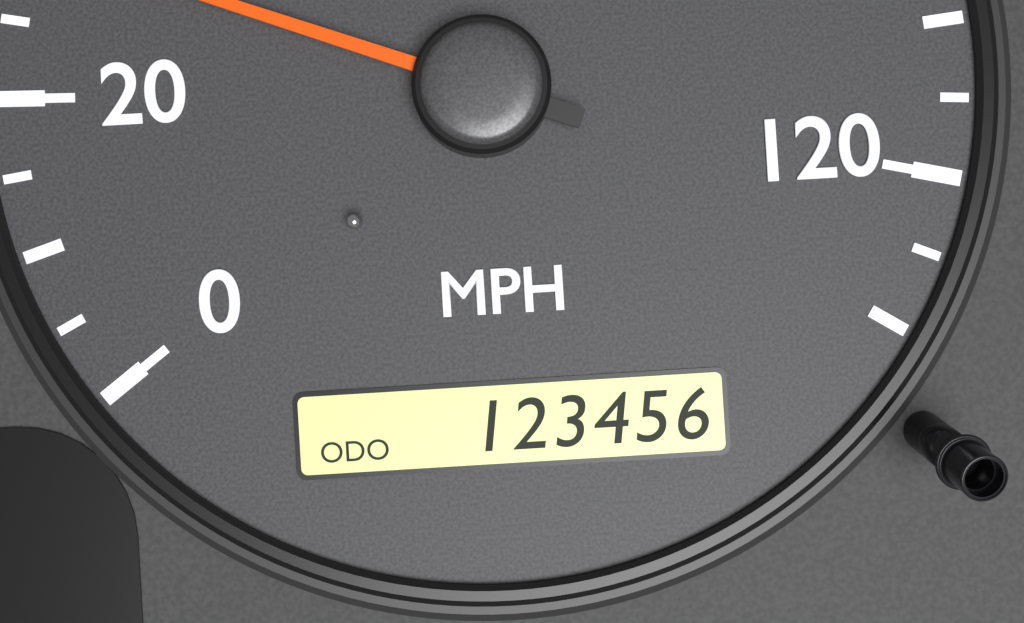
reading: 30 MPH
